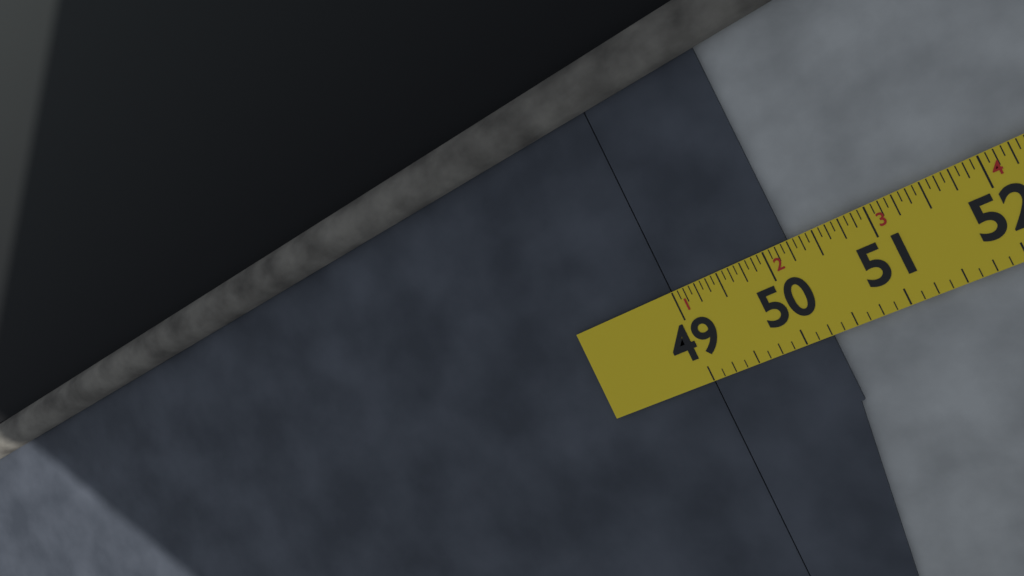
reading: 50.2500 in
